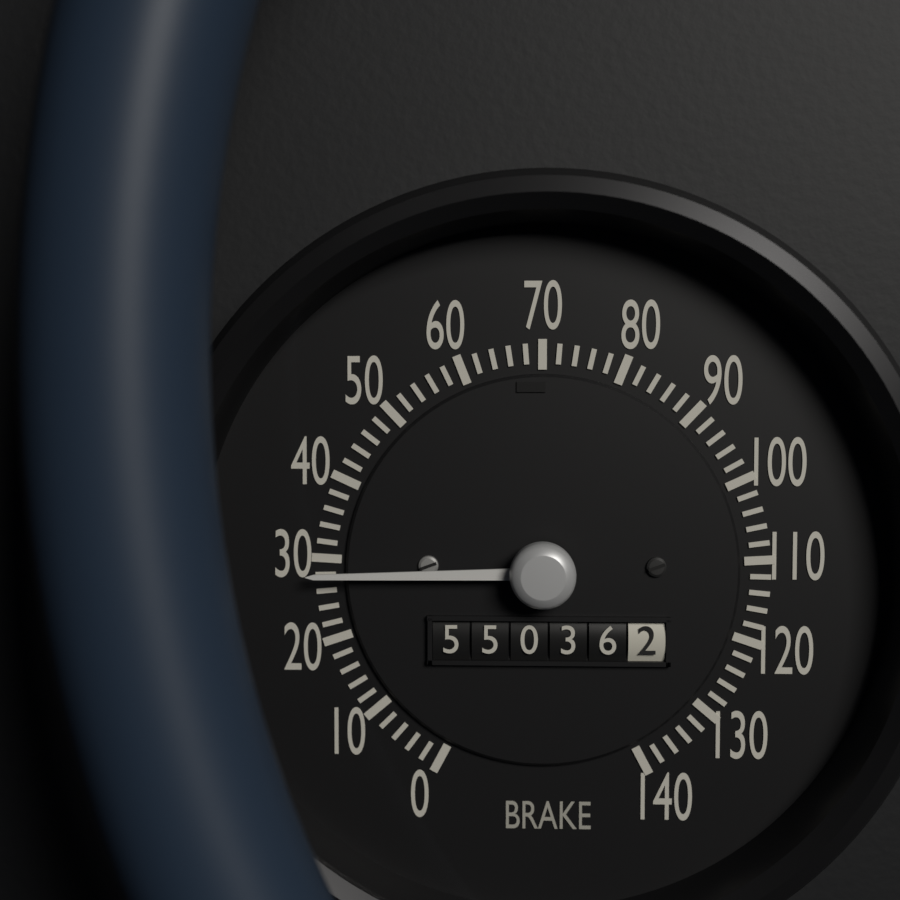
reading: 28 (no unit)
